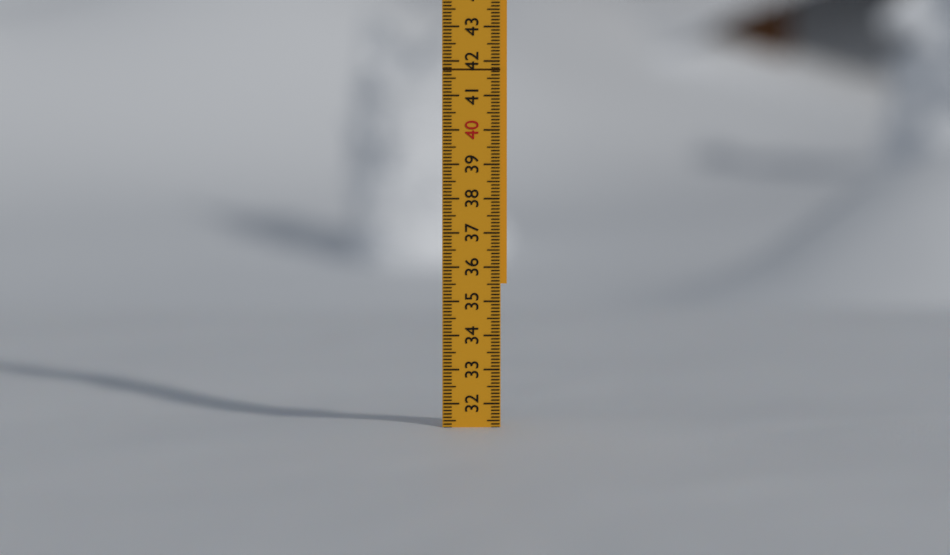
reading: 31.3 (no unit)
